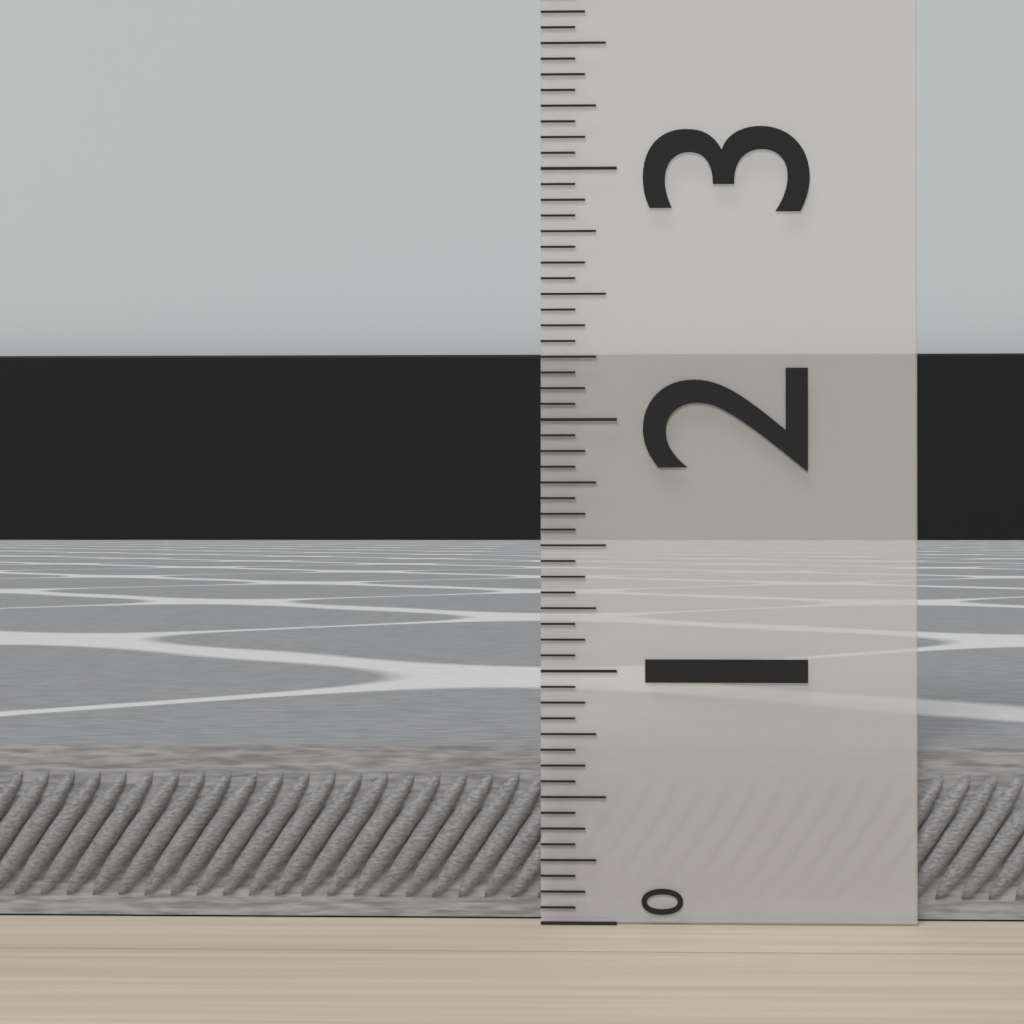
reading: 0.6875 (no unit)
